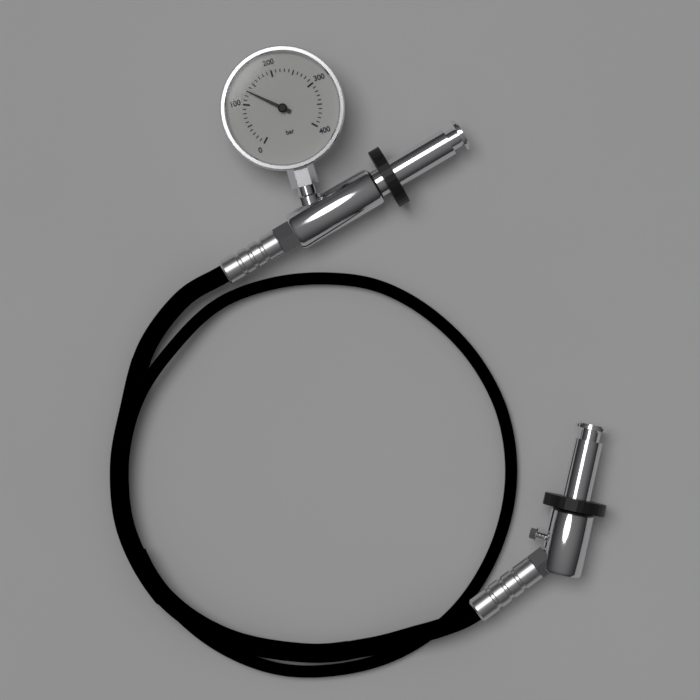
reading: 130 bar
